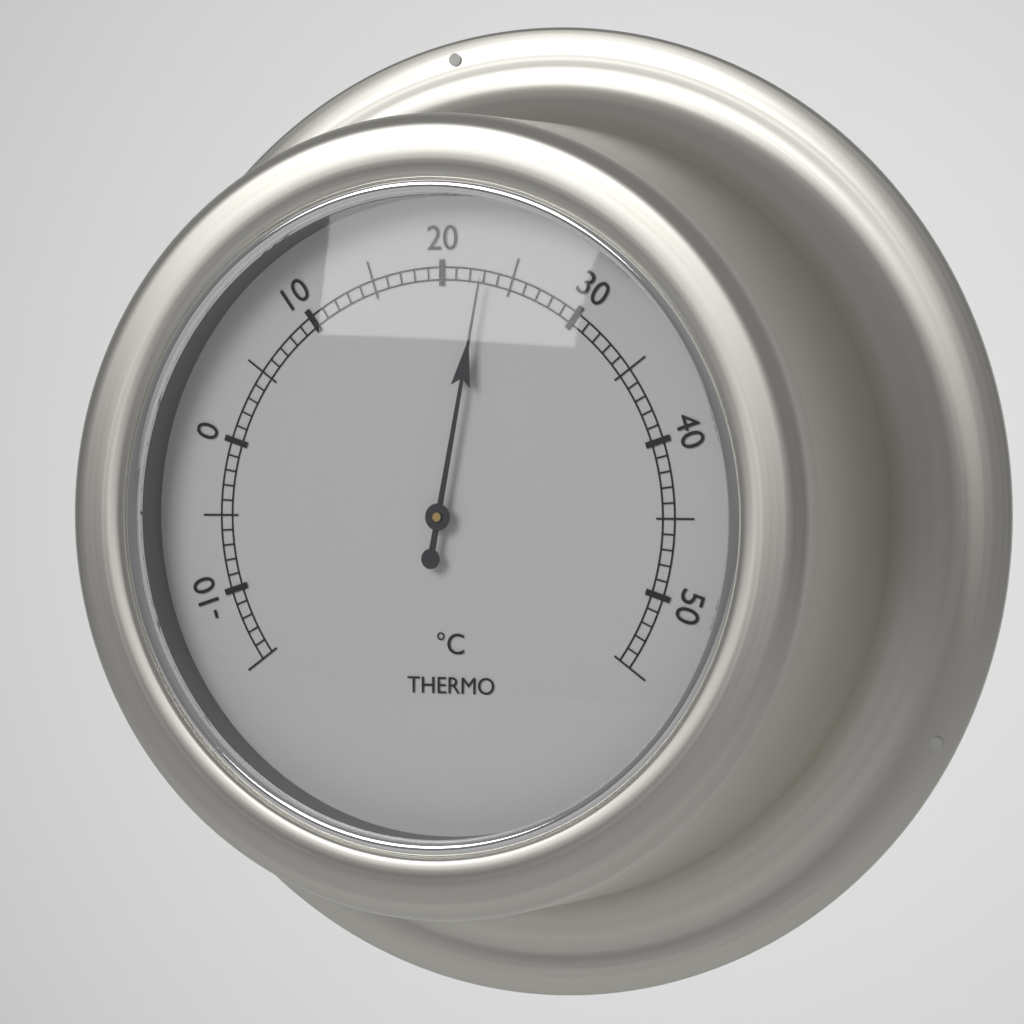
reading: 23 °C
